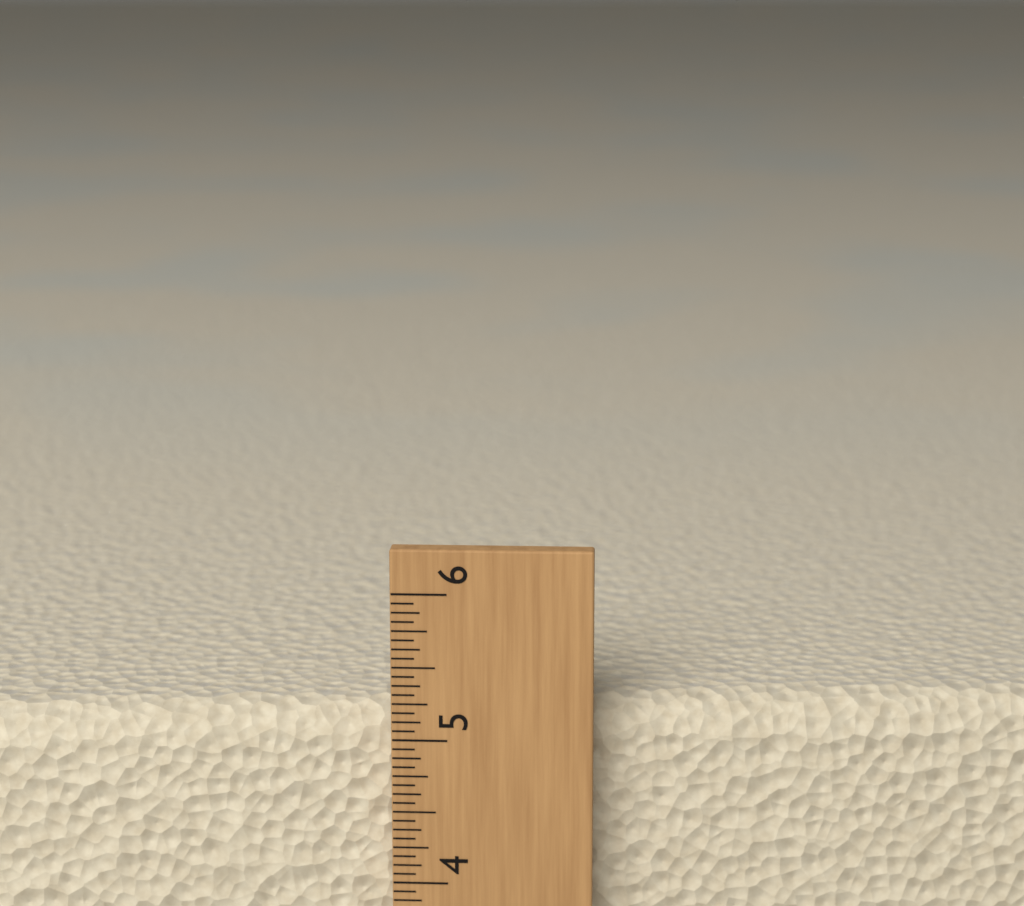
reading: 5.1875 (no unit)
